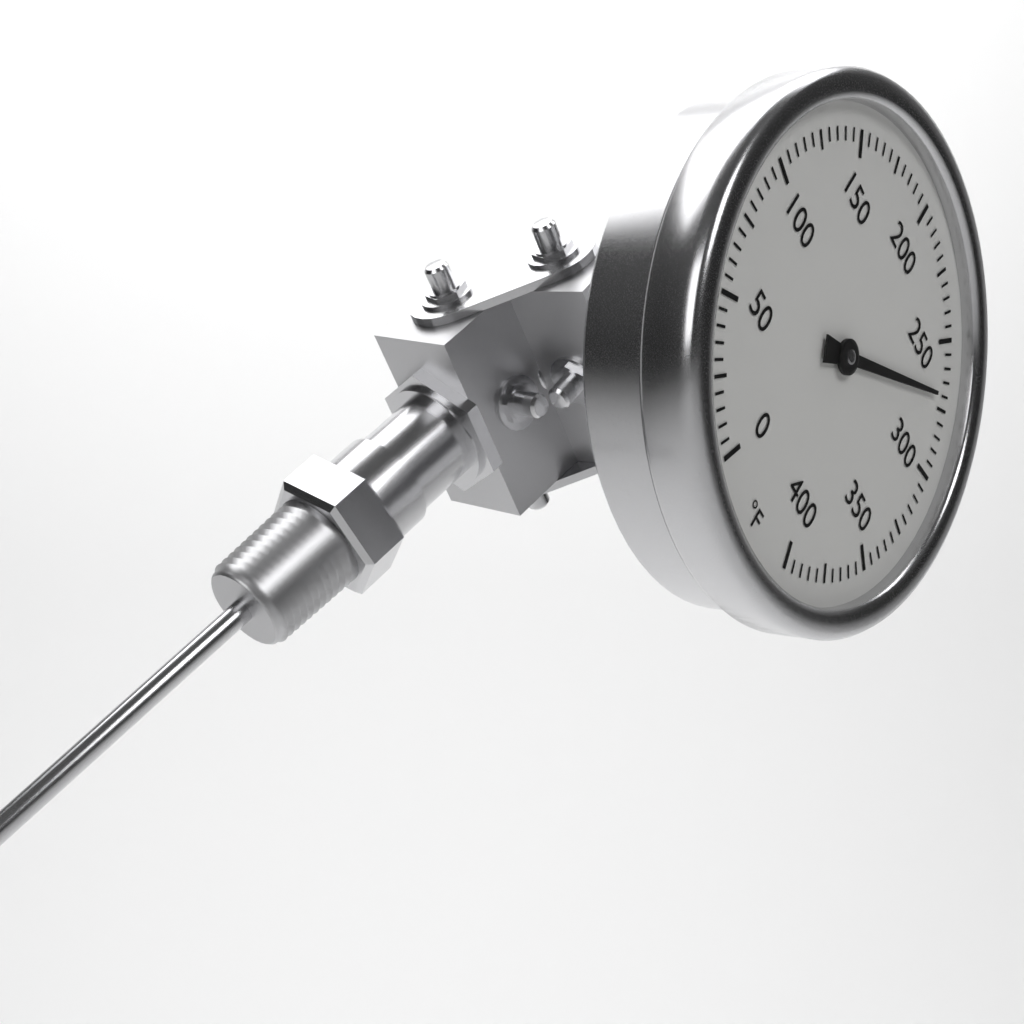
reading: 270 °F
